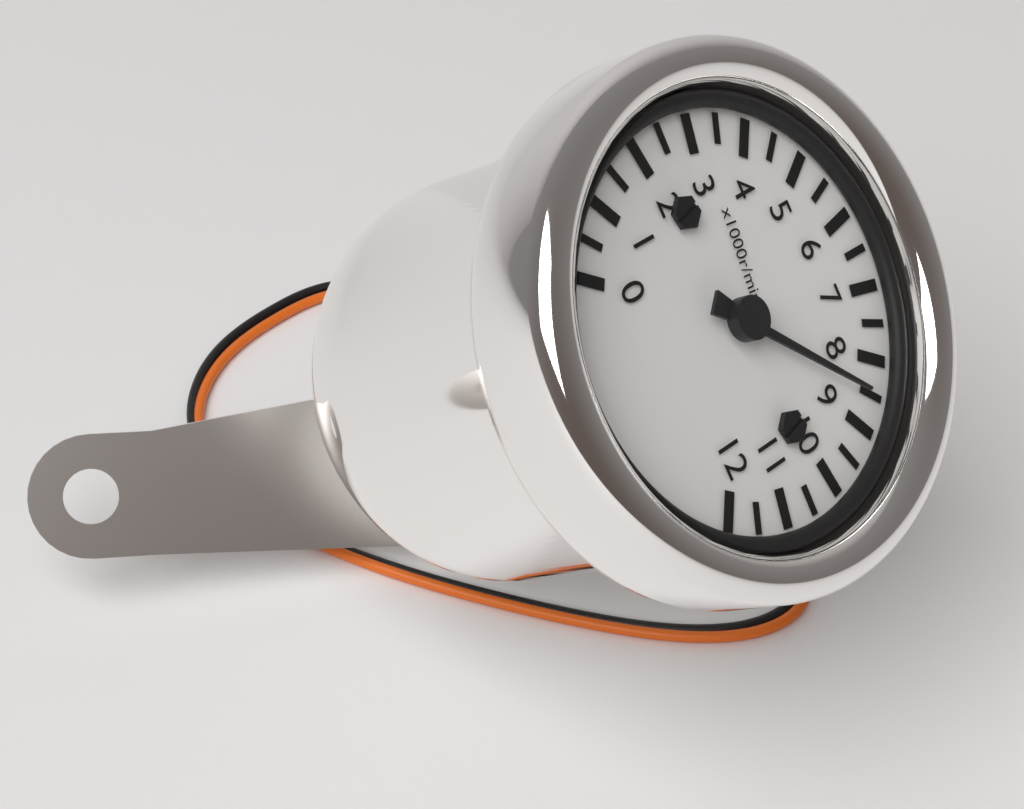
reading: 8500 r/min
